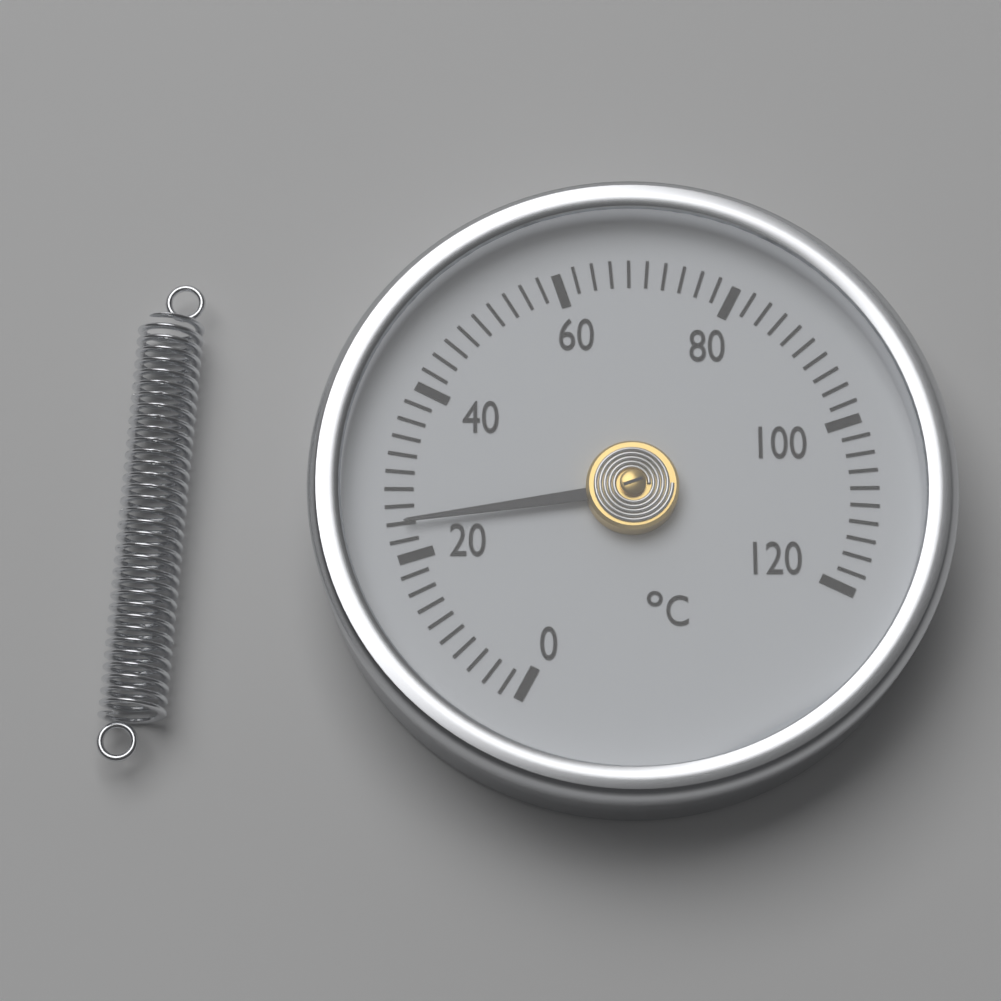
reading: 24 °C
